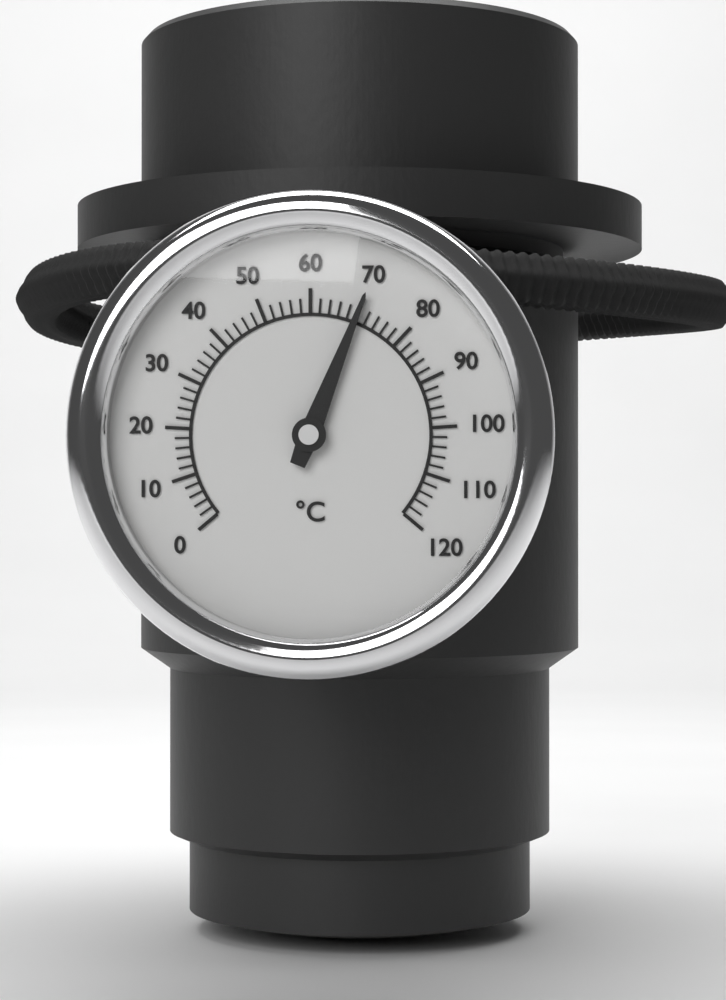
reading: 70 °C
